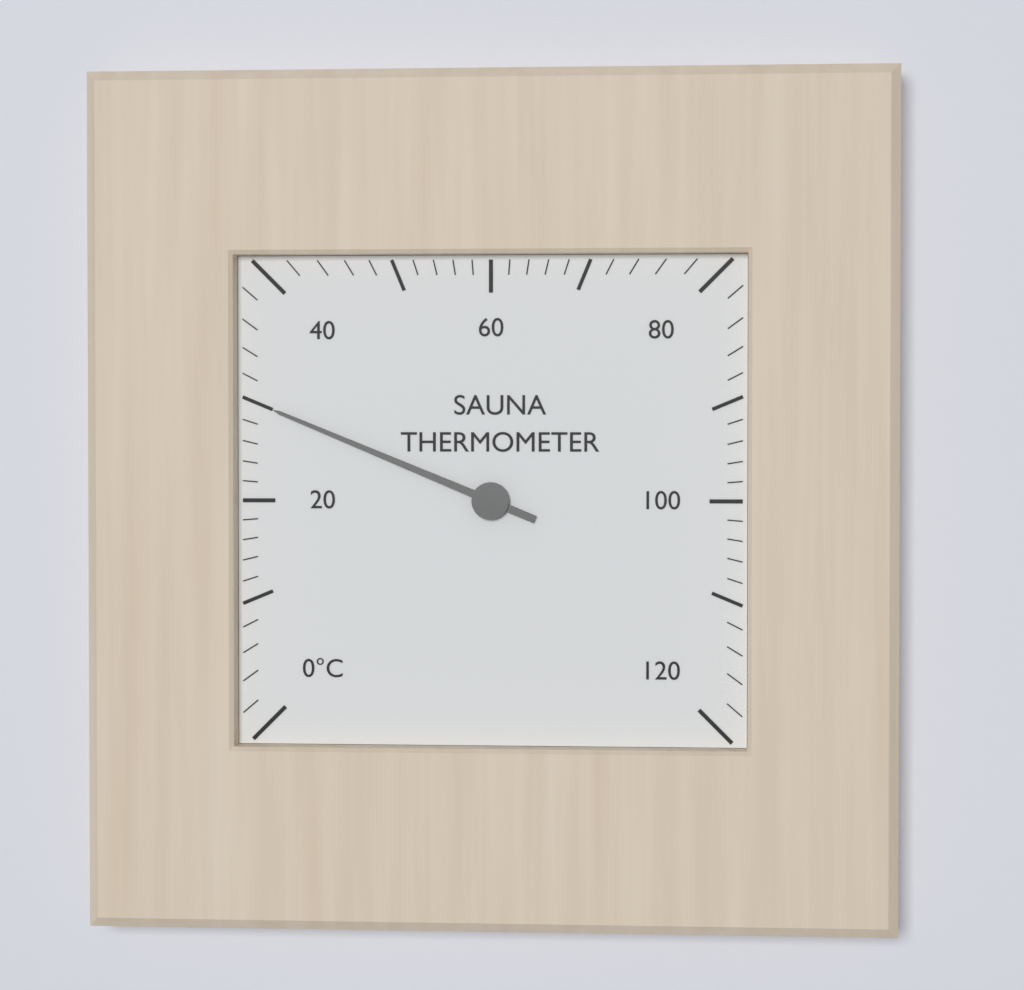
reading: 30 °C
